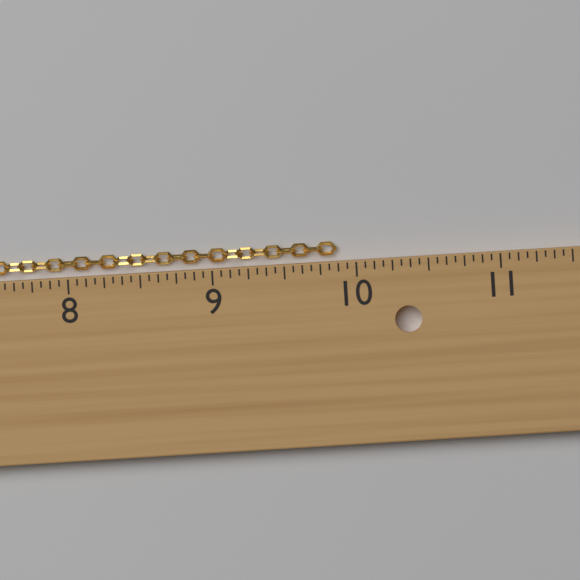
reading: 9.8750 in
